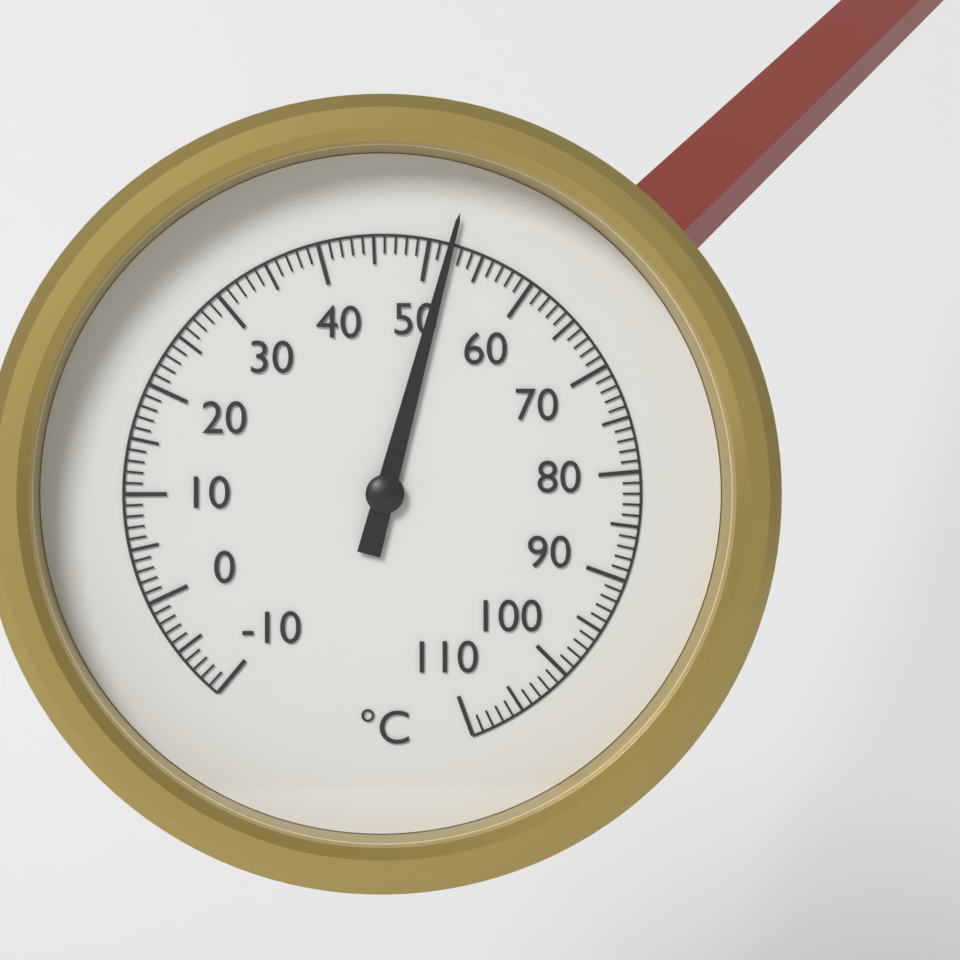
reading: 52 °C
